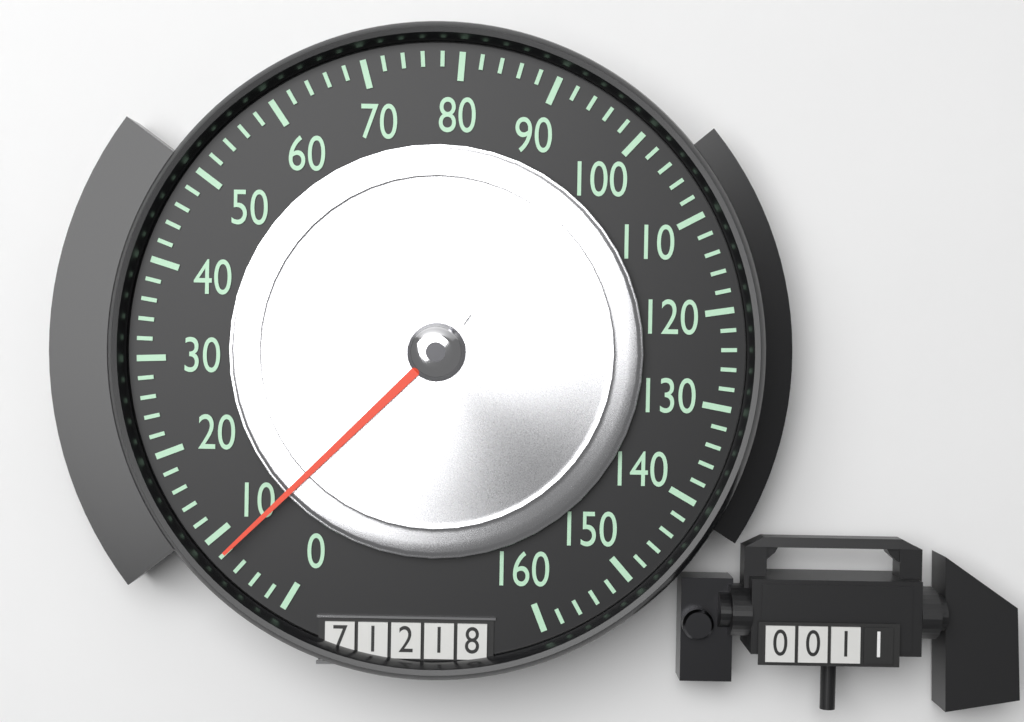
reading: 8 (no unit)
